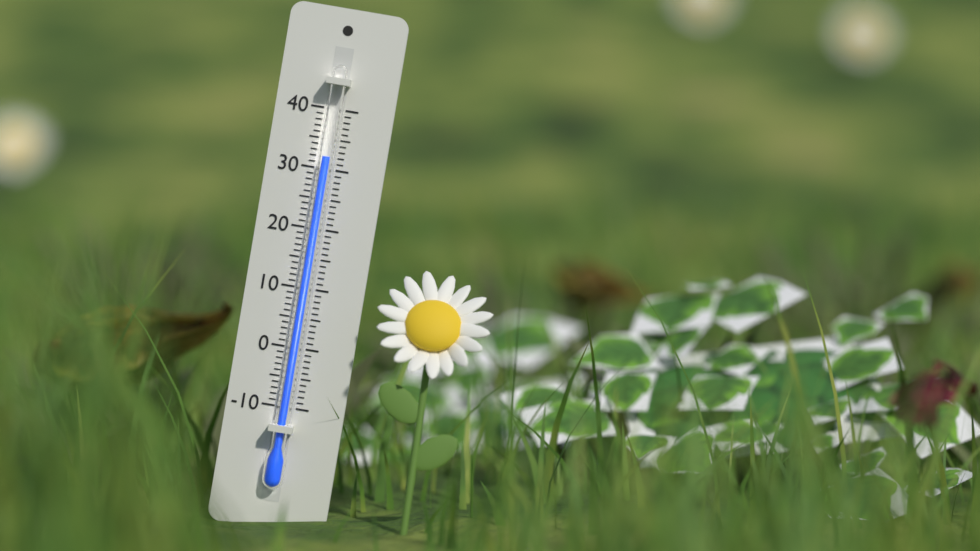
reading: 32 (no unit)
